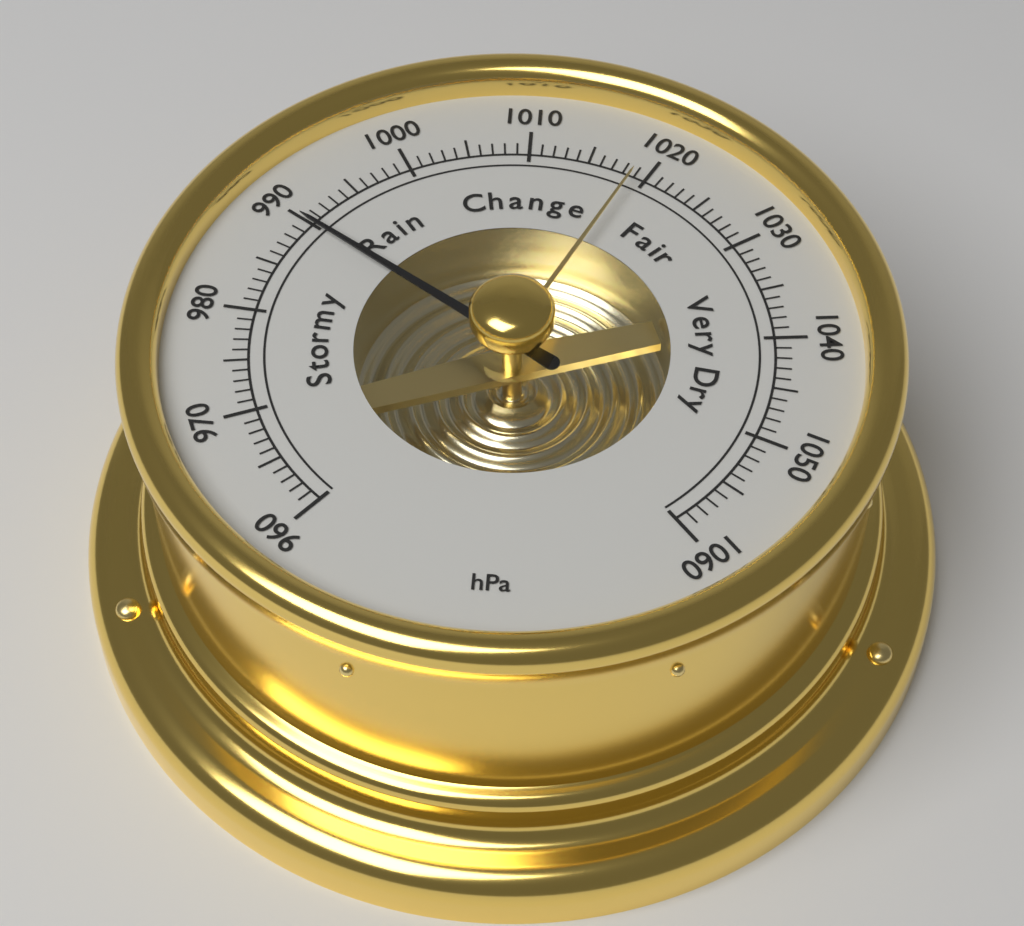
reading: 990 hPa
